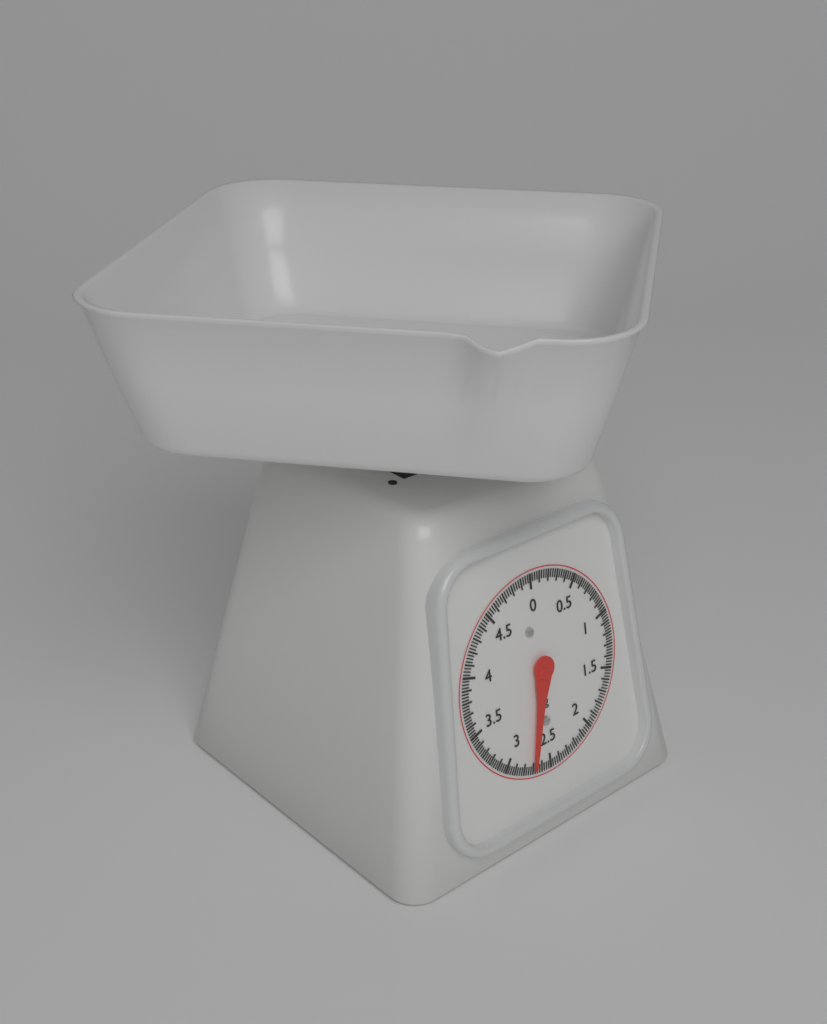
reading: 2.700 kg
